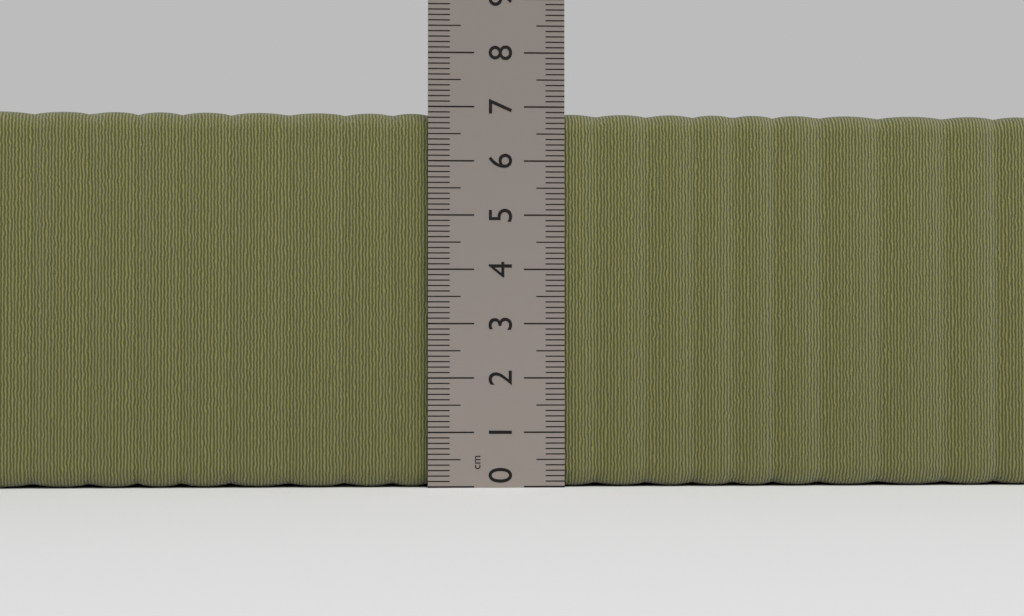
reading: 6.9 cm
